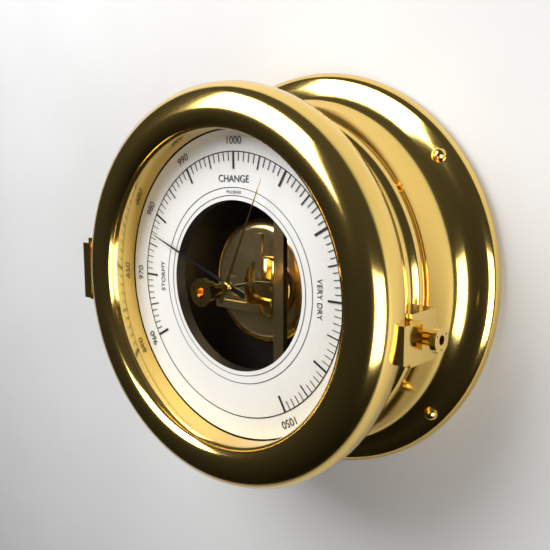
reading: 977 mbar
